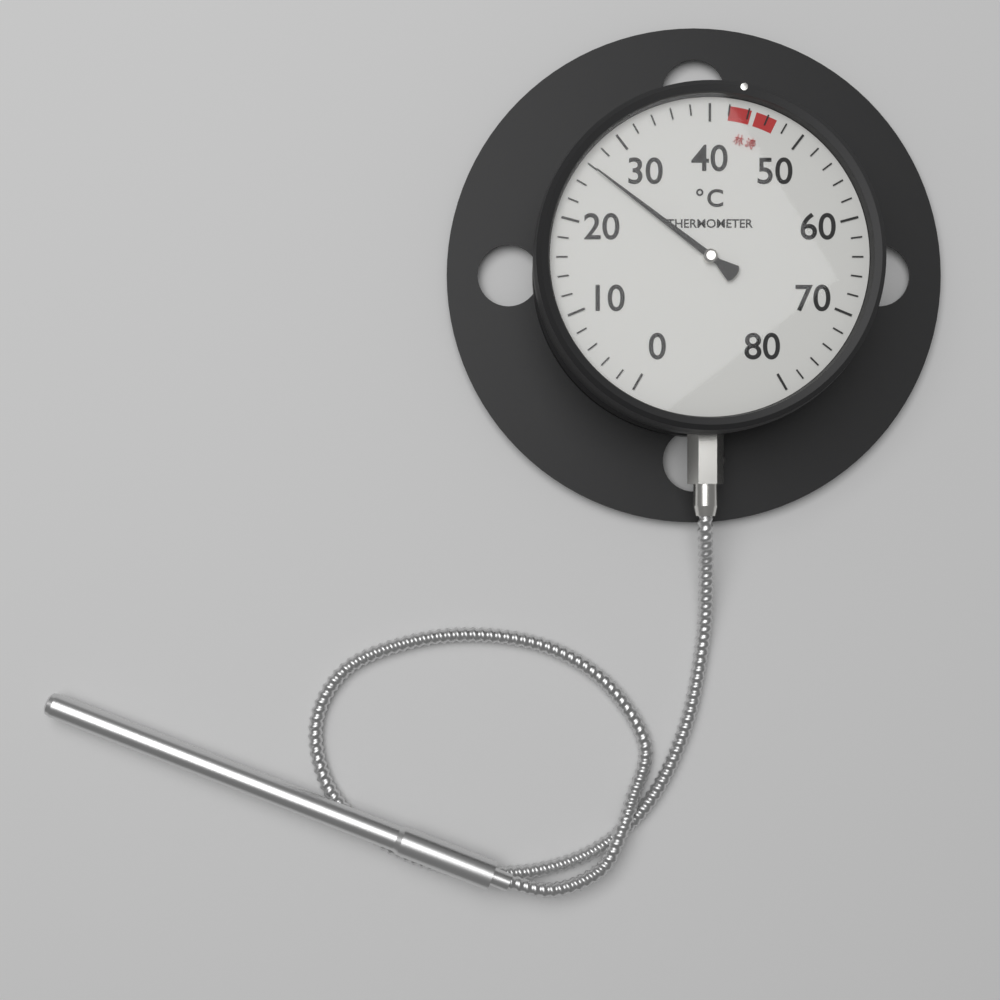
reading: 26 °C
